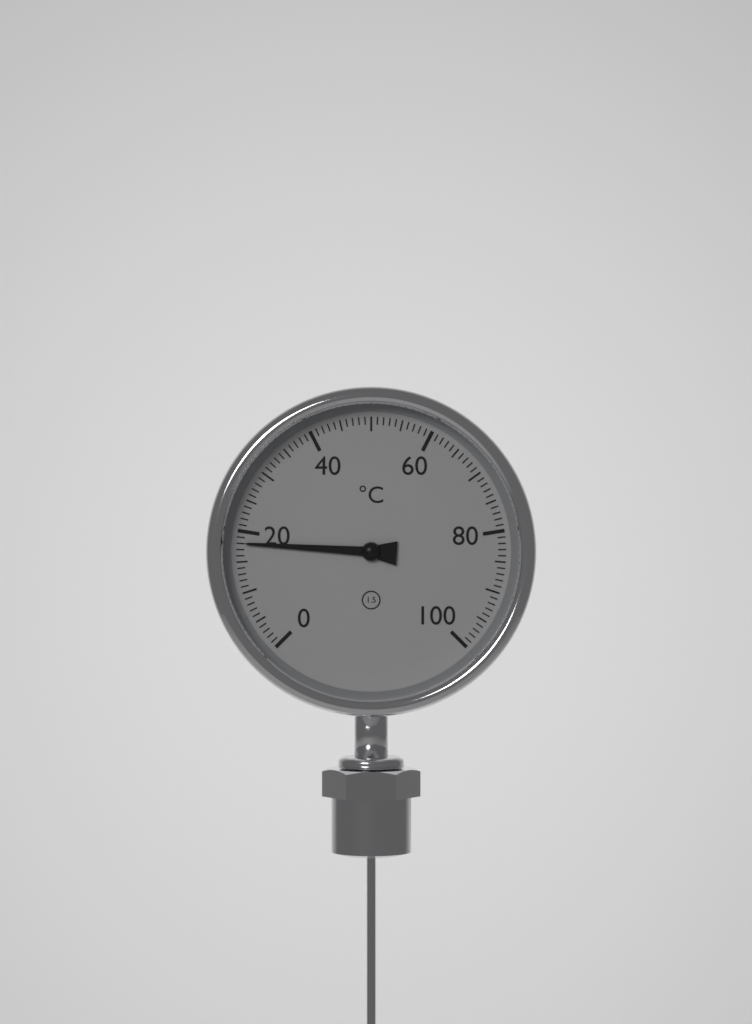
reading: 18 °C
